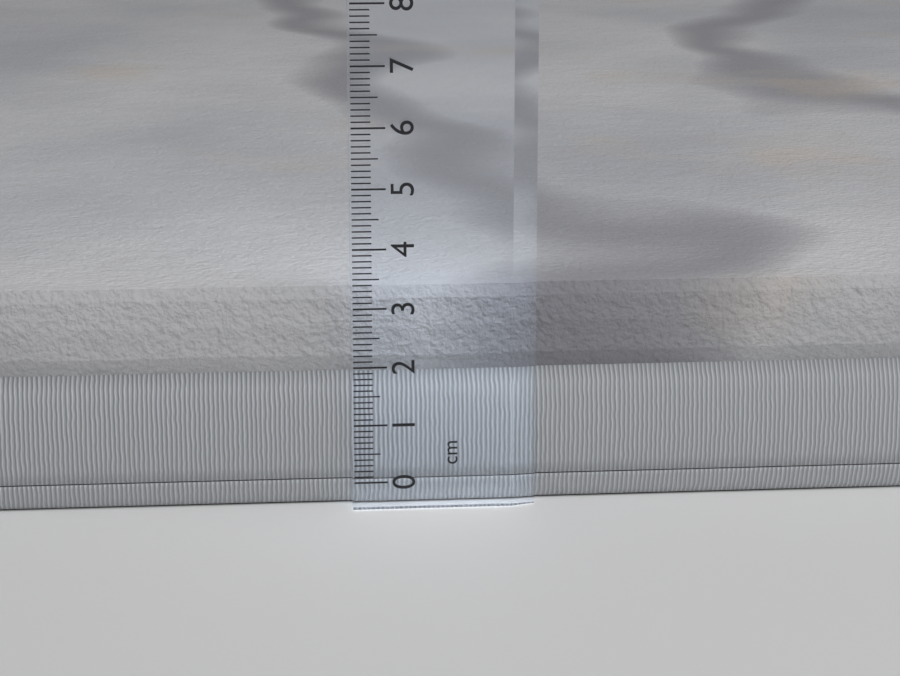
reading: 3.3 cm
